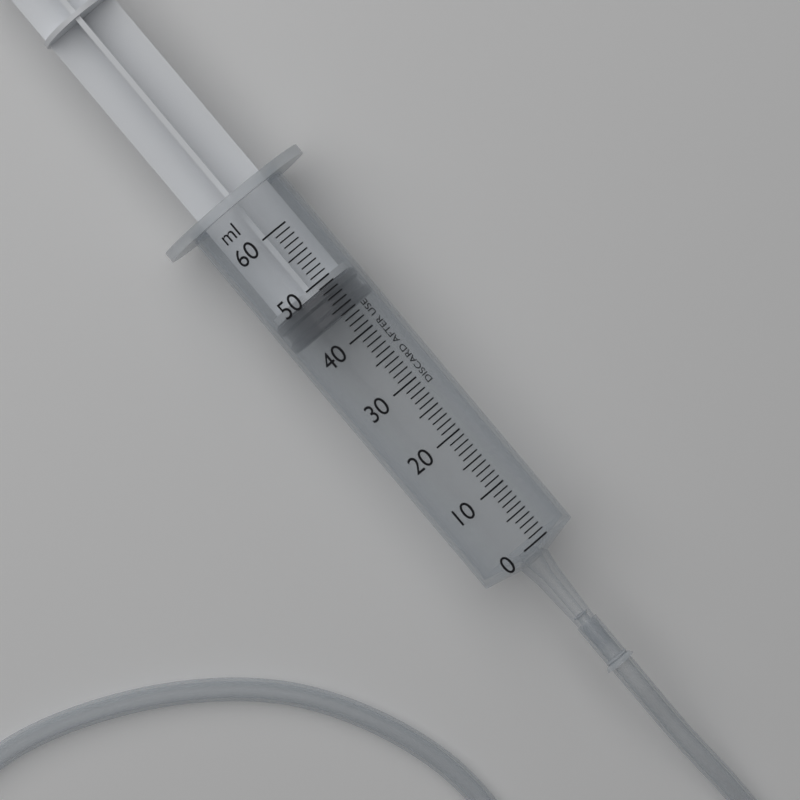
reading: 44 ml
